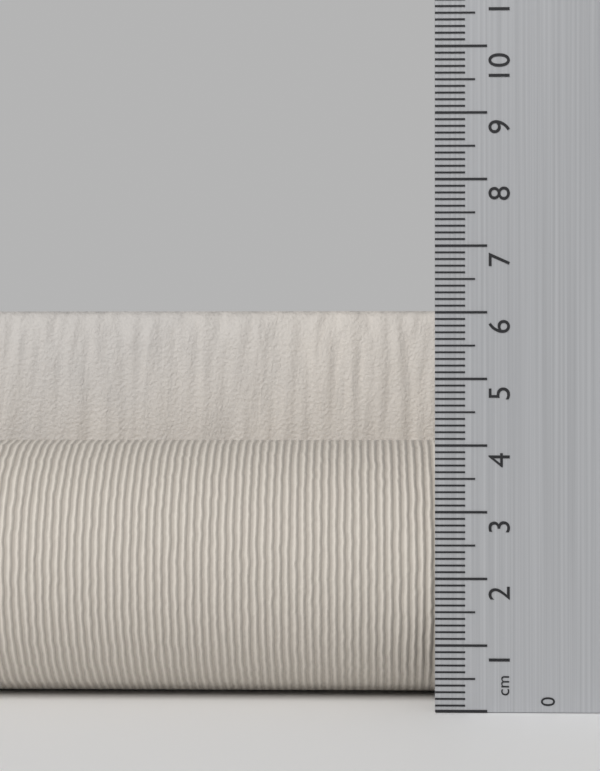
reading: 6.2 cm
